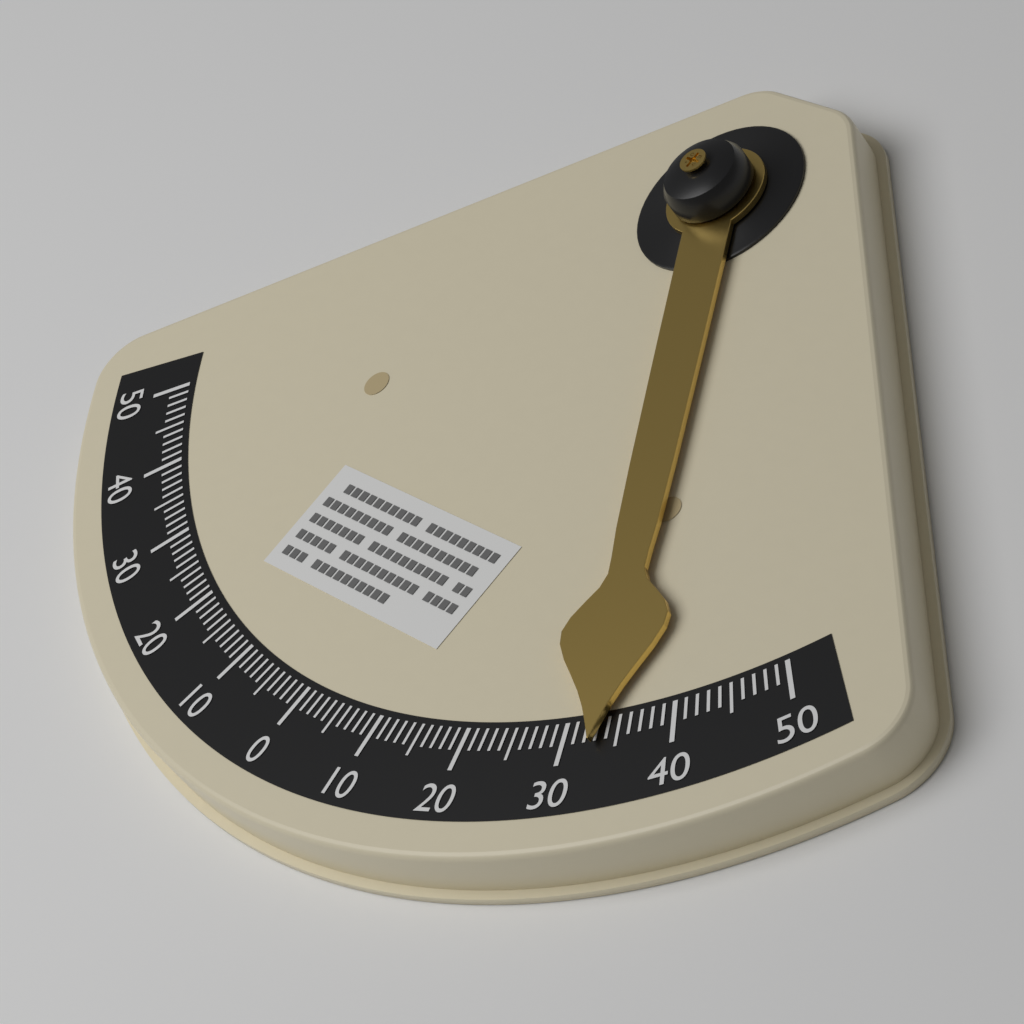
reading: 33 °
